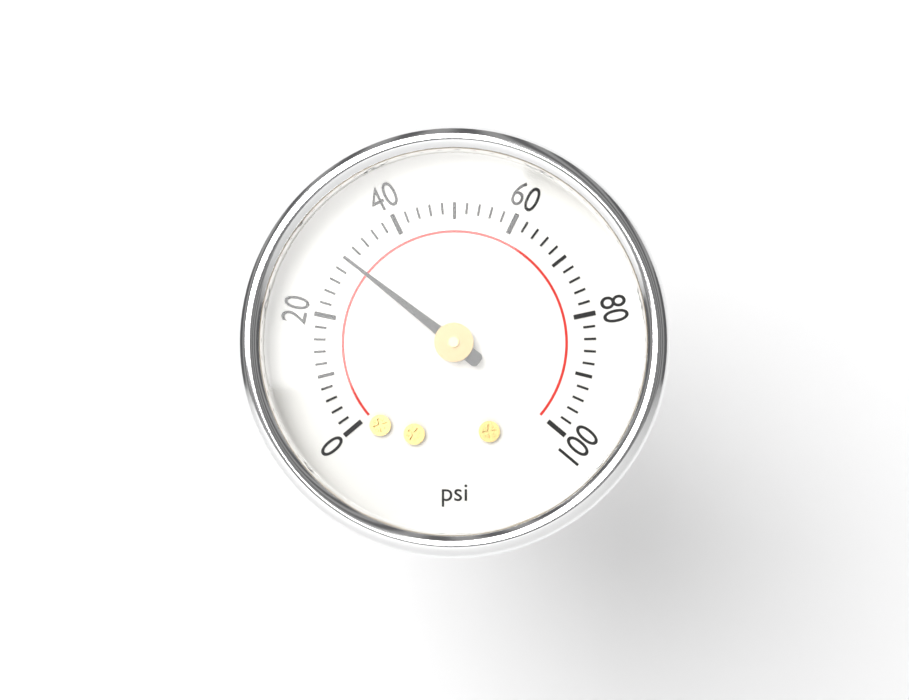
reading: 30 psi
